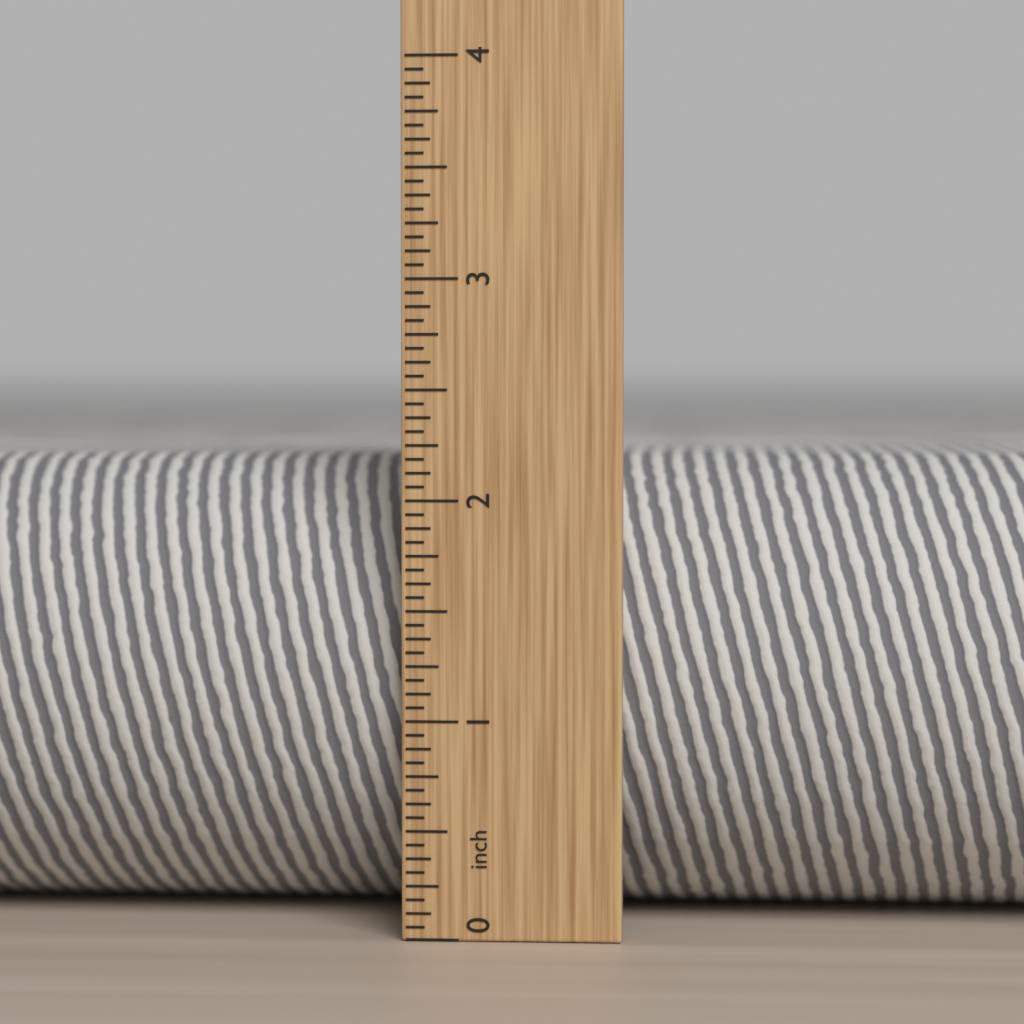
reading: 2.1875 in
